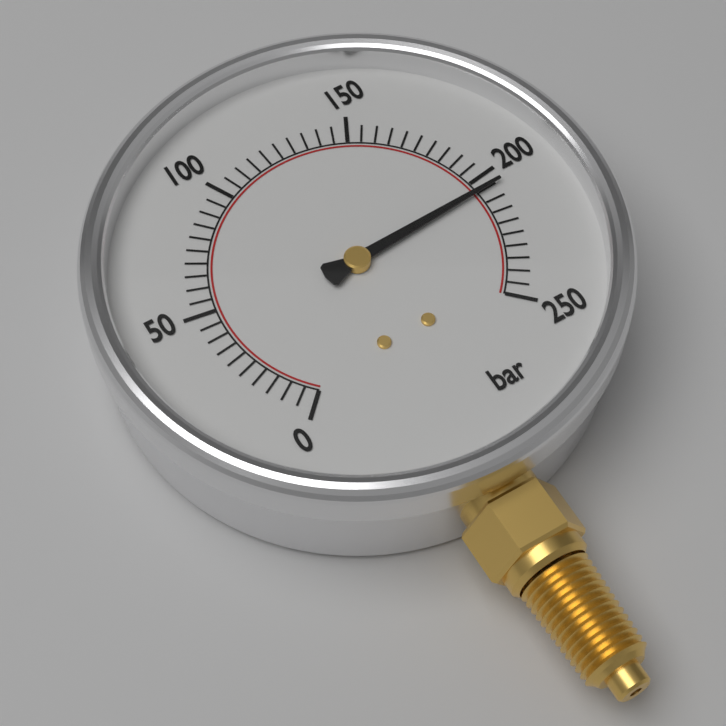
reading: 205 bar
